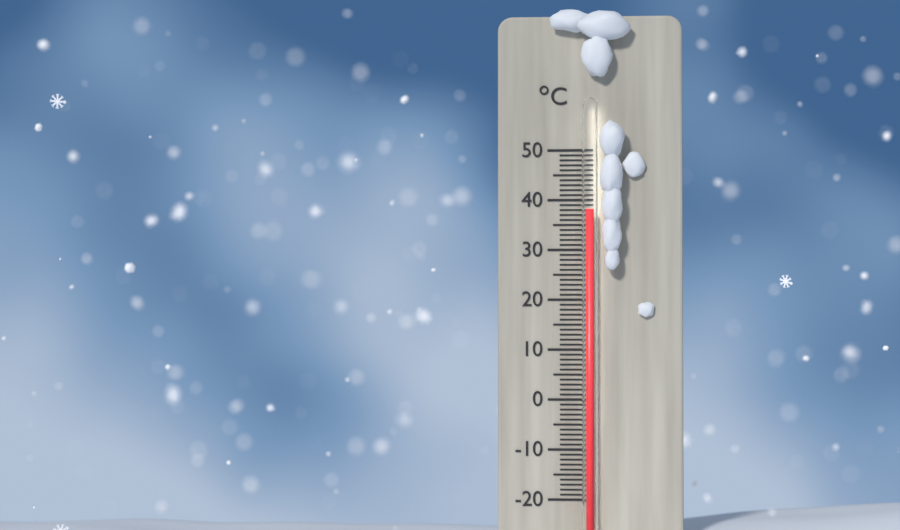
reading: 38 °C
